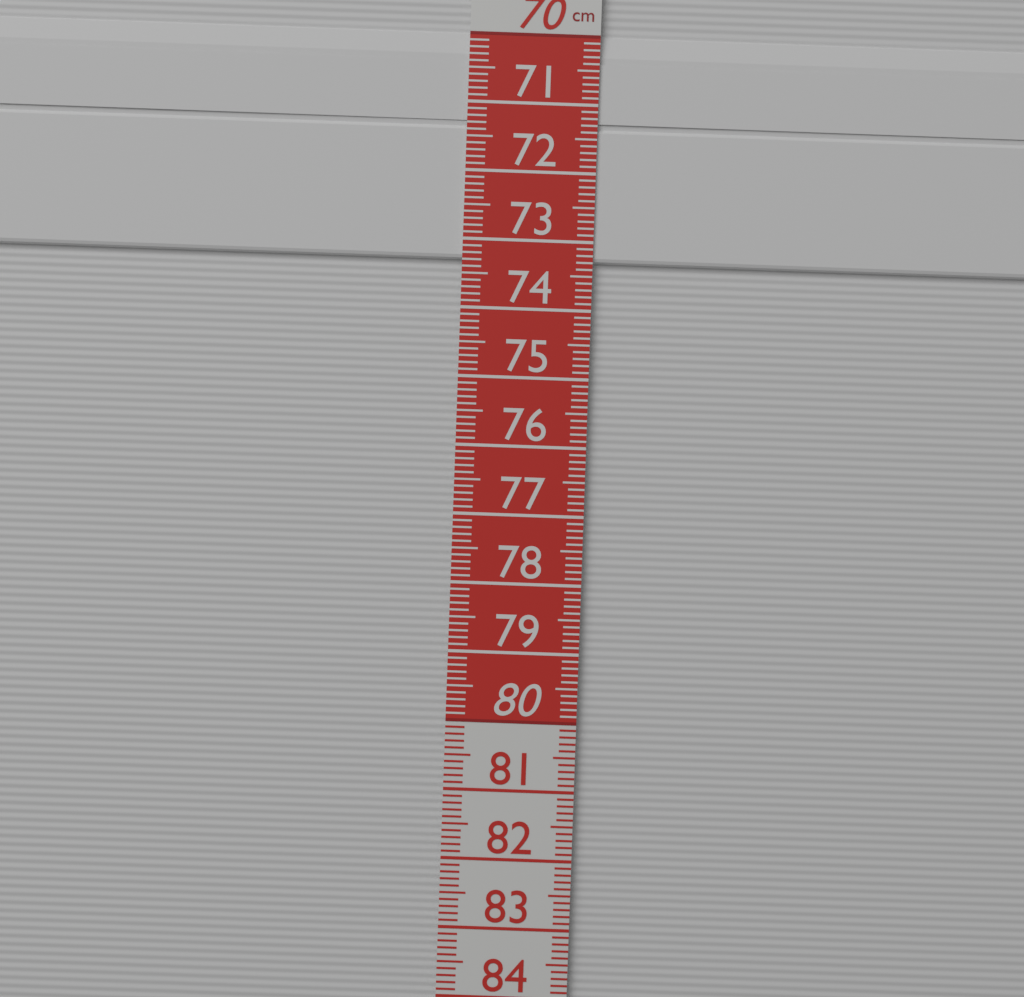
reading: 73.3 cm
